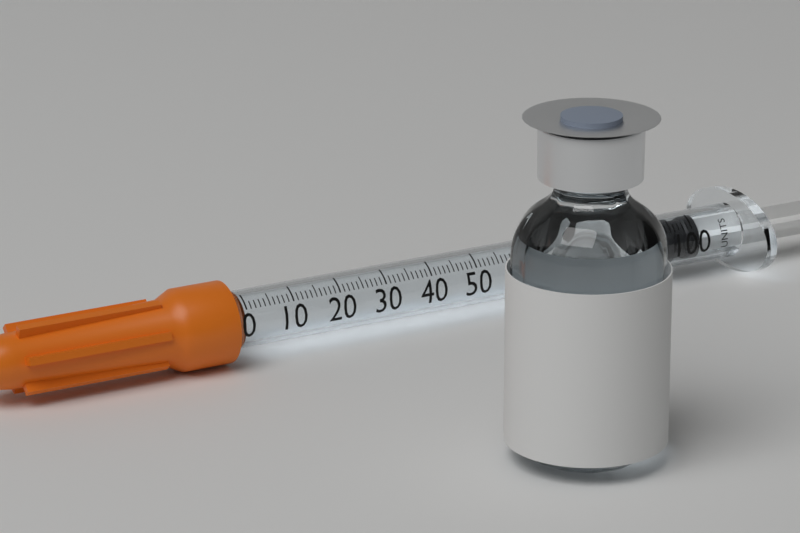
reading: 94 units
